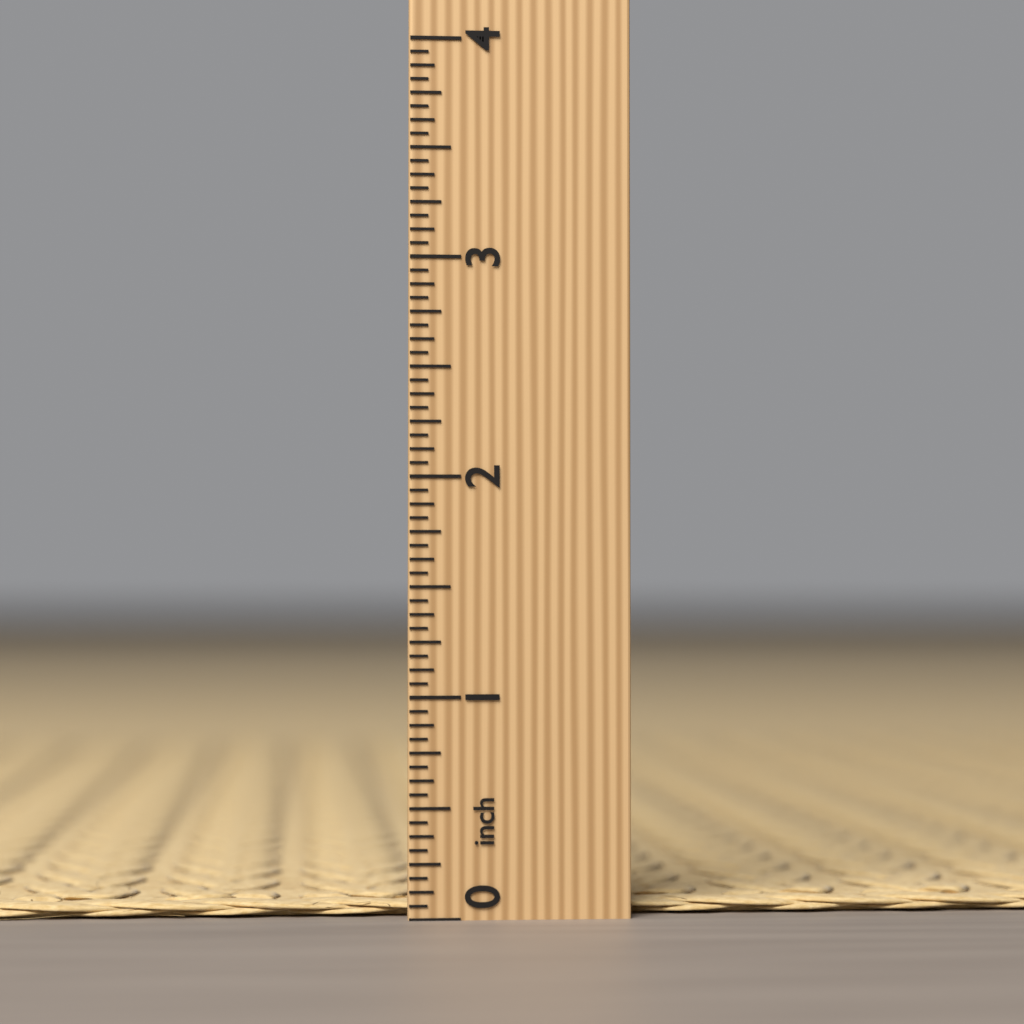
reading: 0.0625 inch
